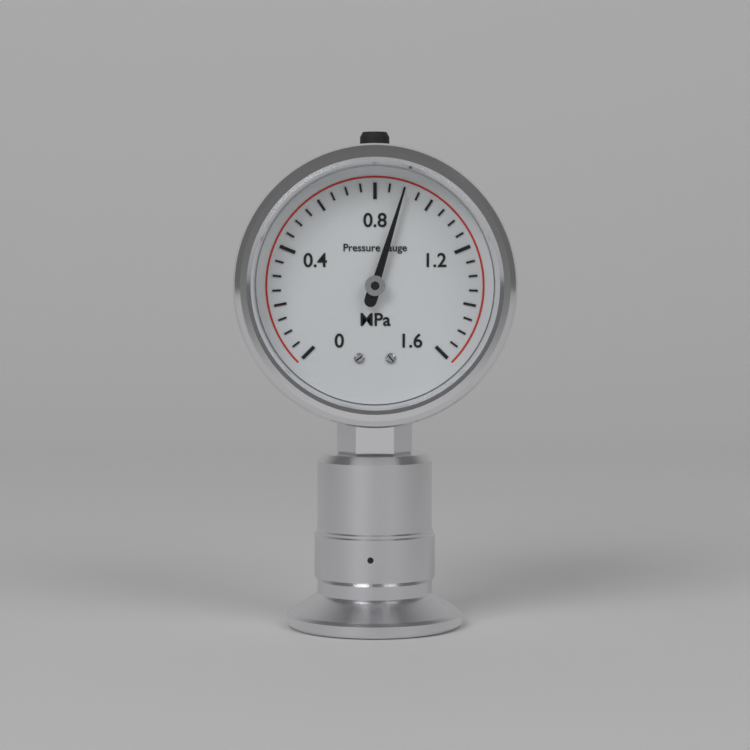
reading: 0.90 MPa
